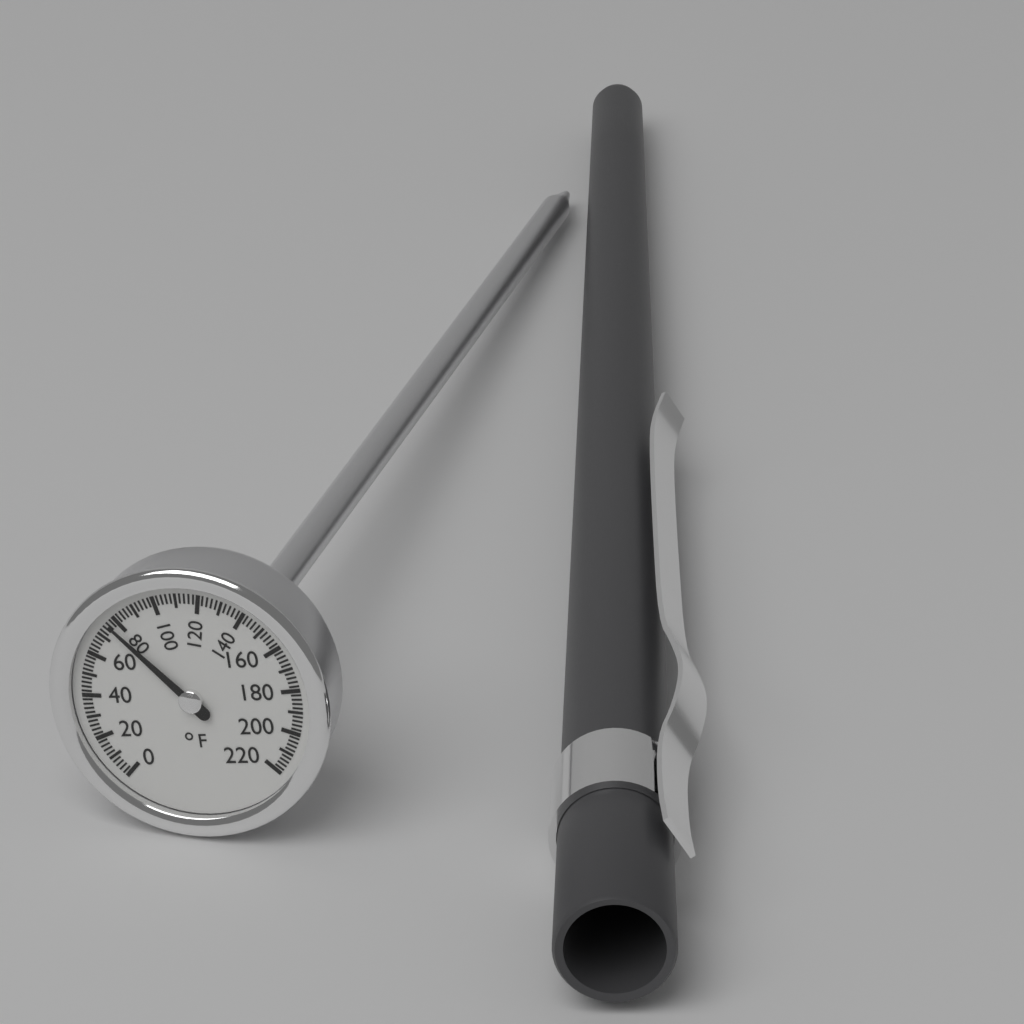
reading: 76 °F
